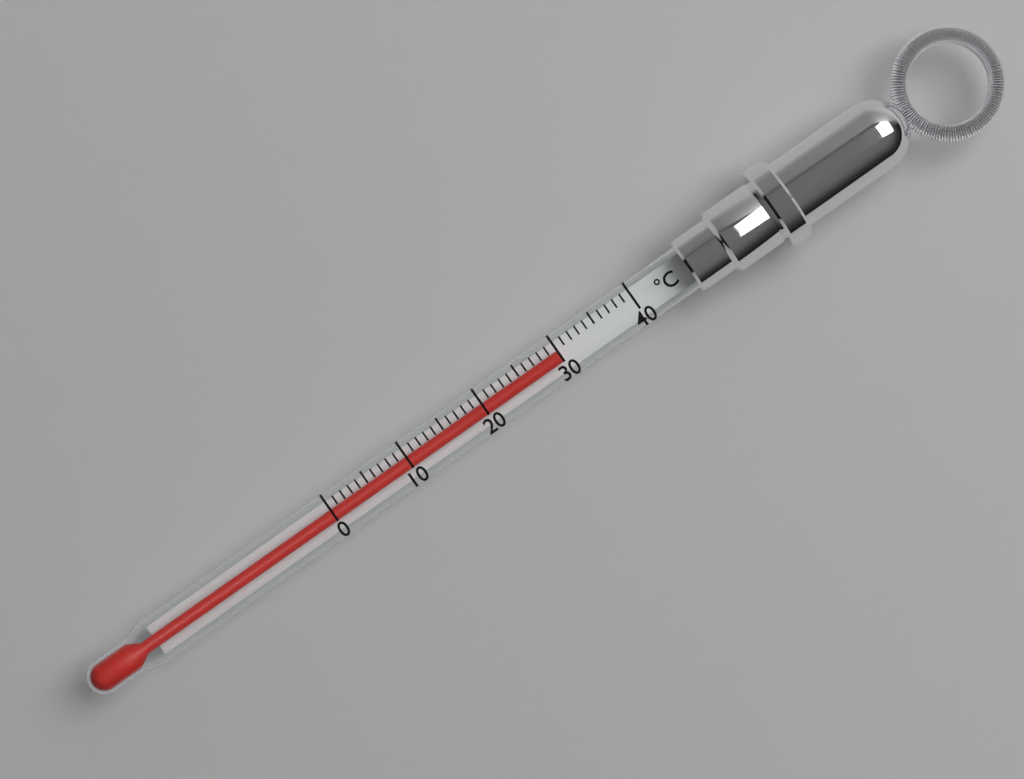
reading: 30 °C
